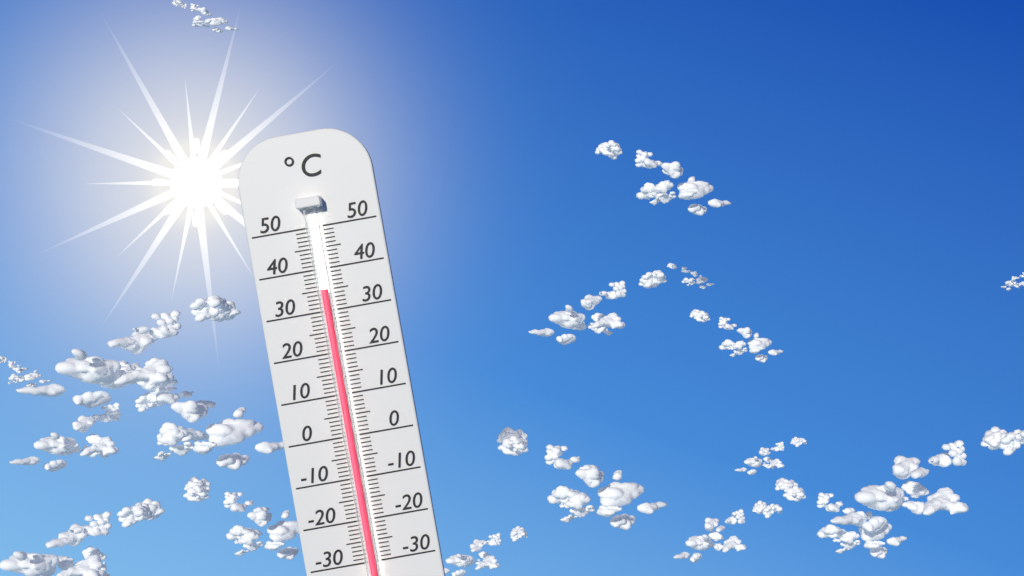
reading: 35 °C
